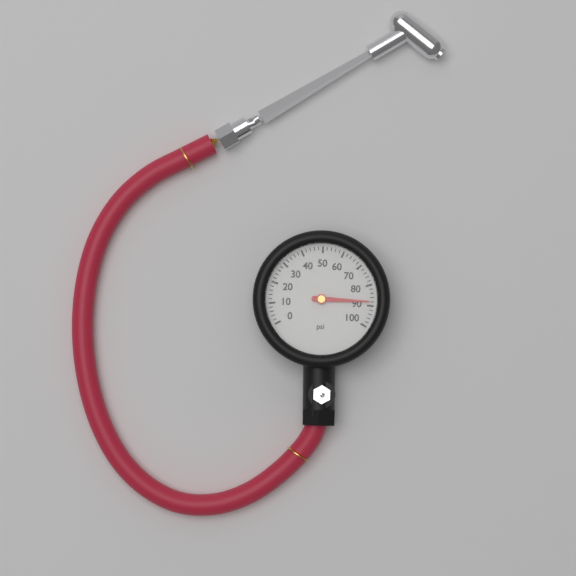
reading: 88 psi
